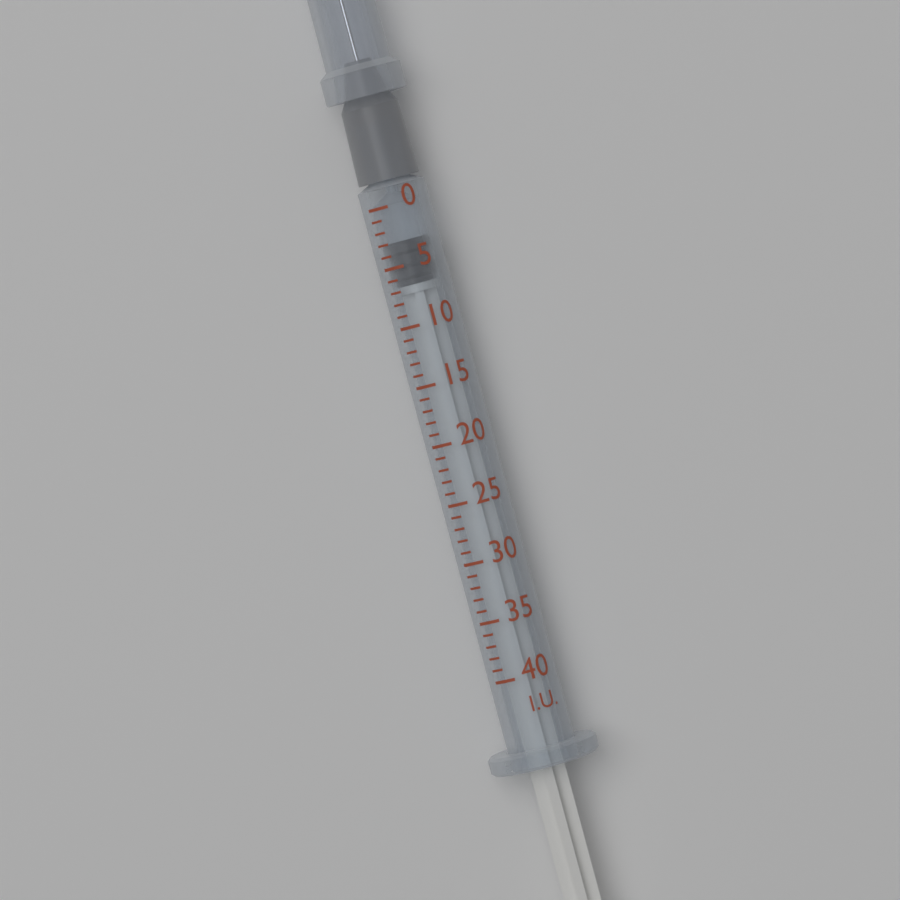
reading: 3 I.U.
